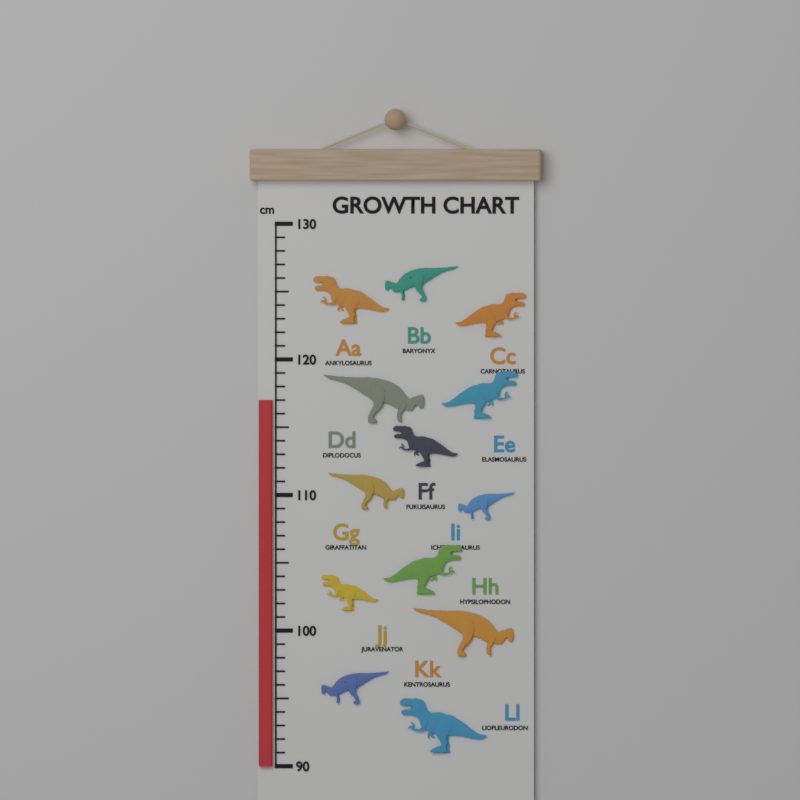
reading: 117 cm
